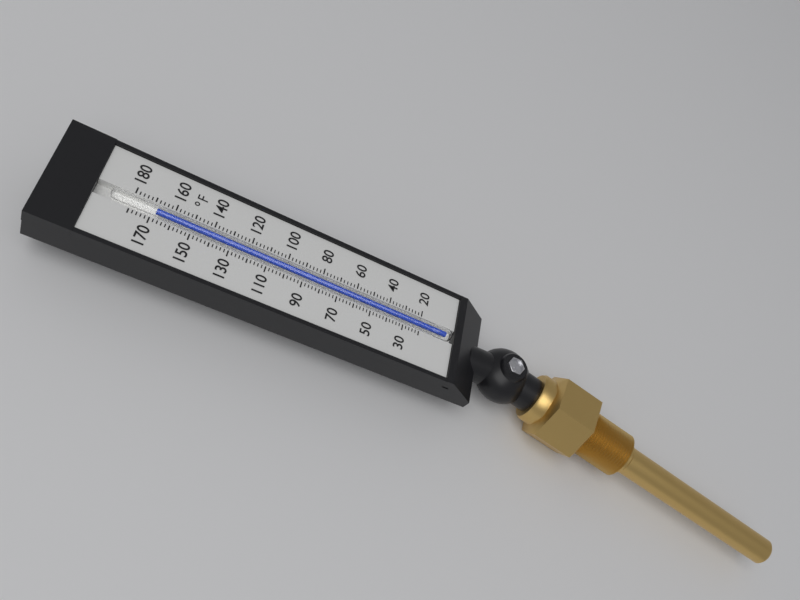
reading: 168 °F
